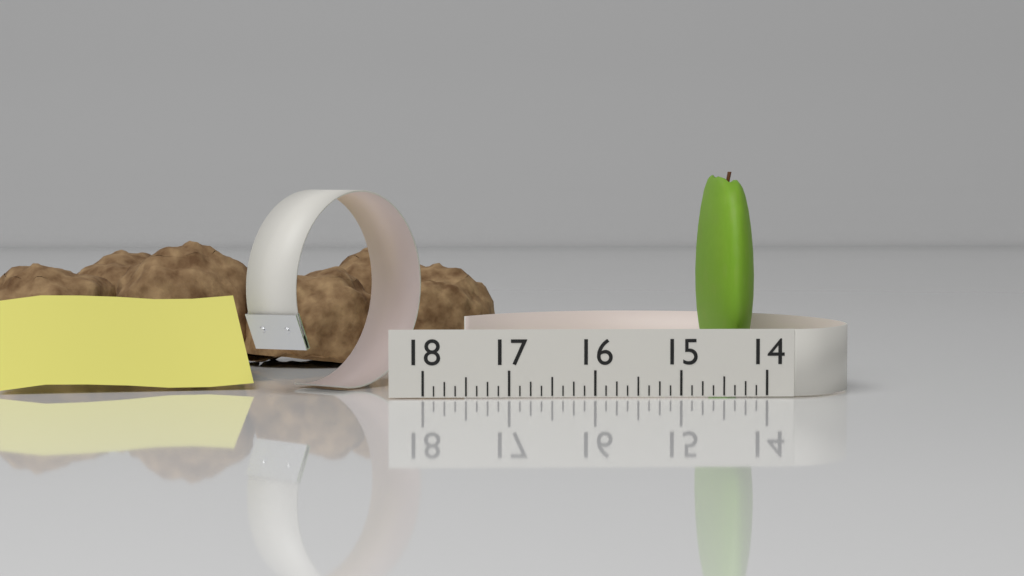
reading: 14.625 (no unit)
